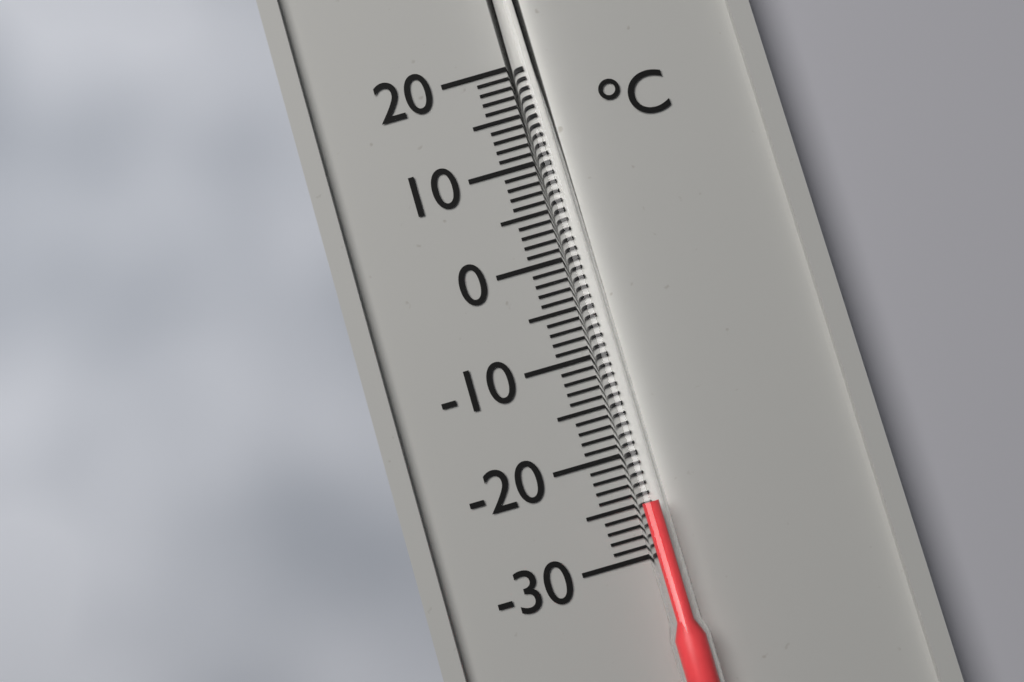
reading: -25 °C
